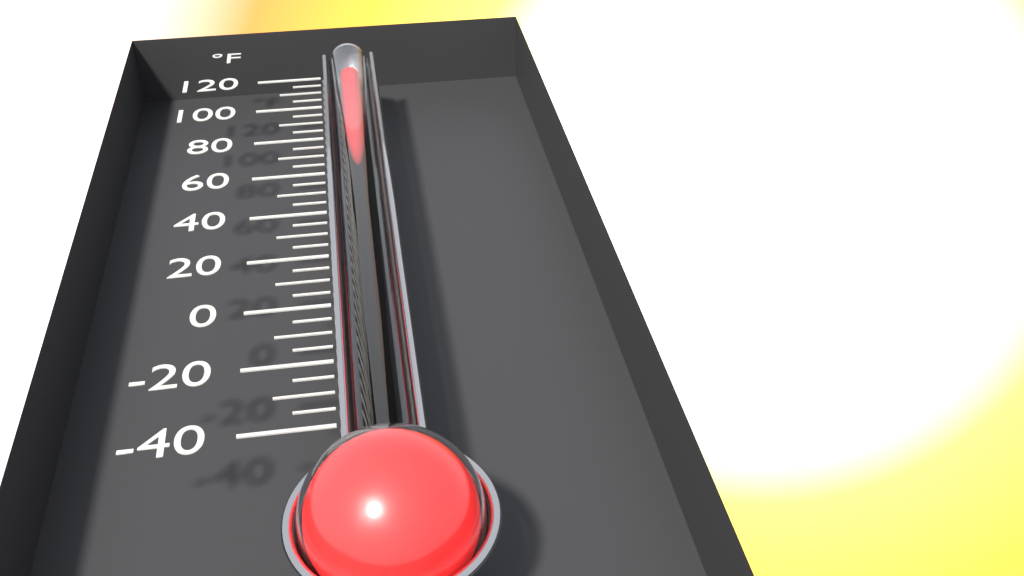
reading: 120 °F
